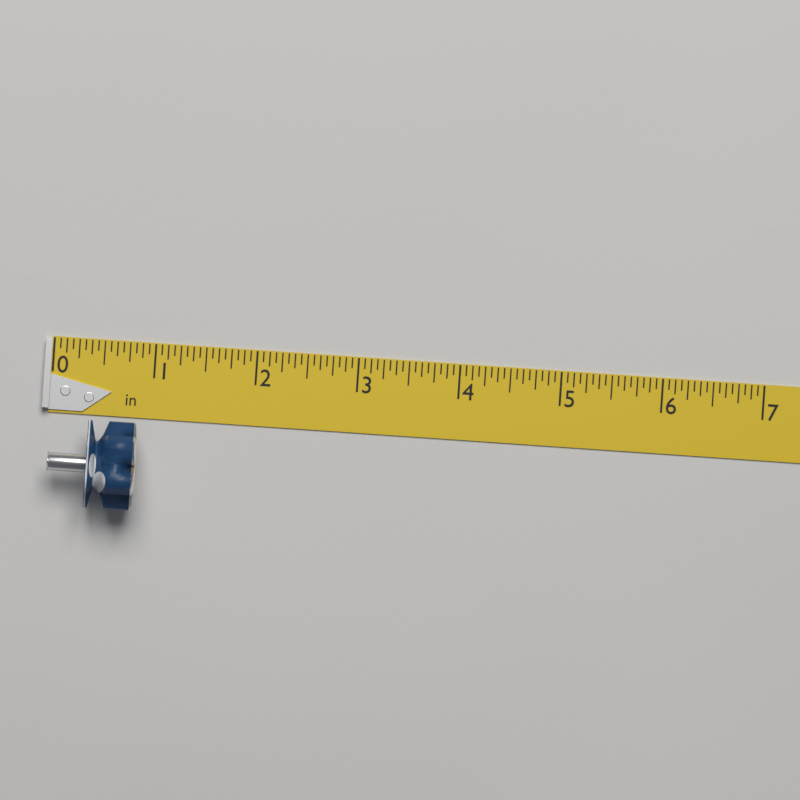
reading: 0.8750 in
